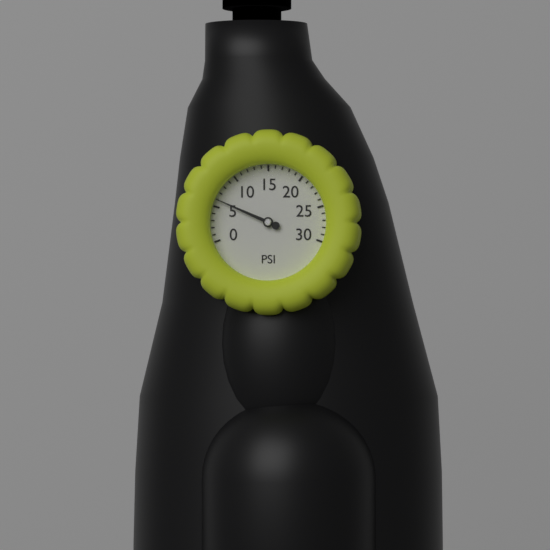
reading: 6 psi
